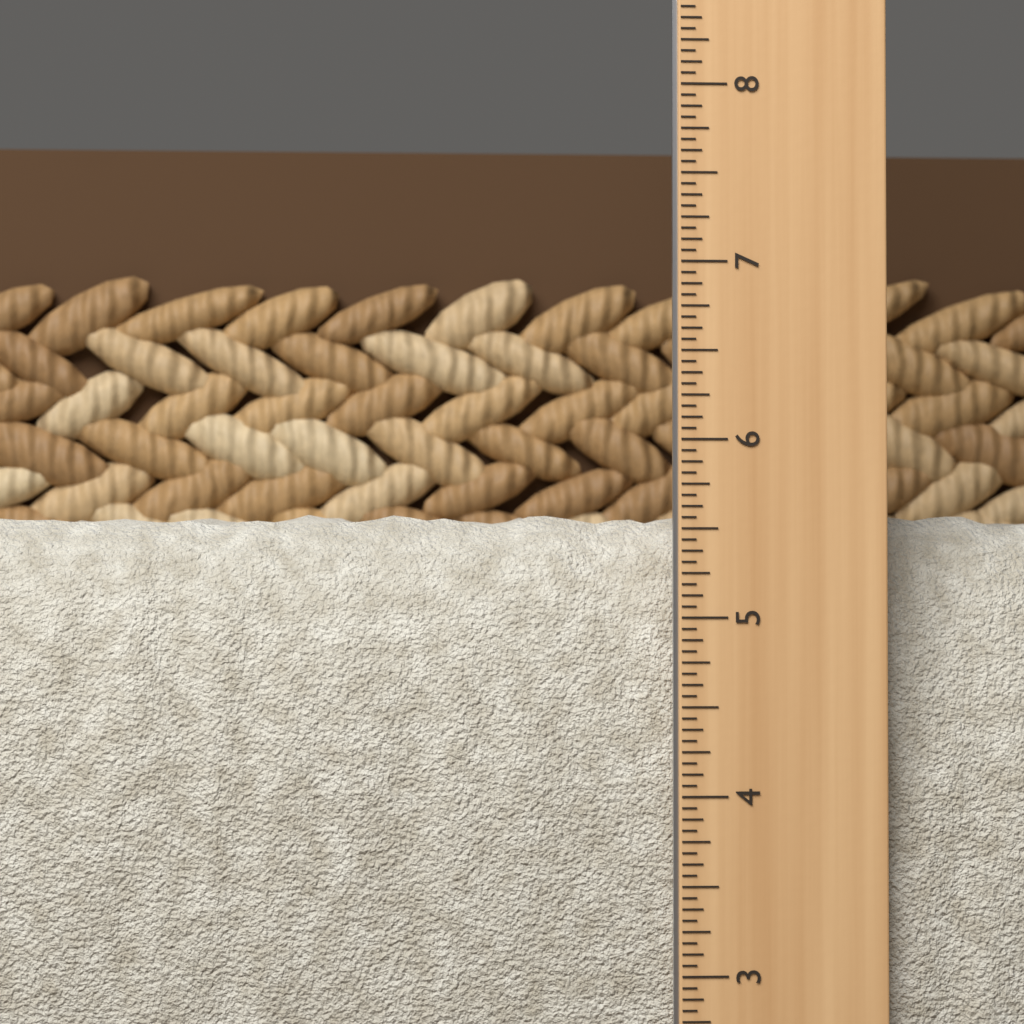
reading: 5.6250 in
